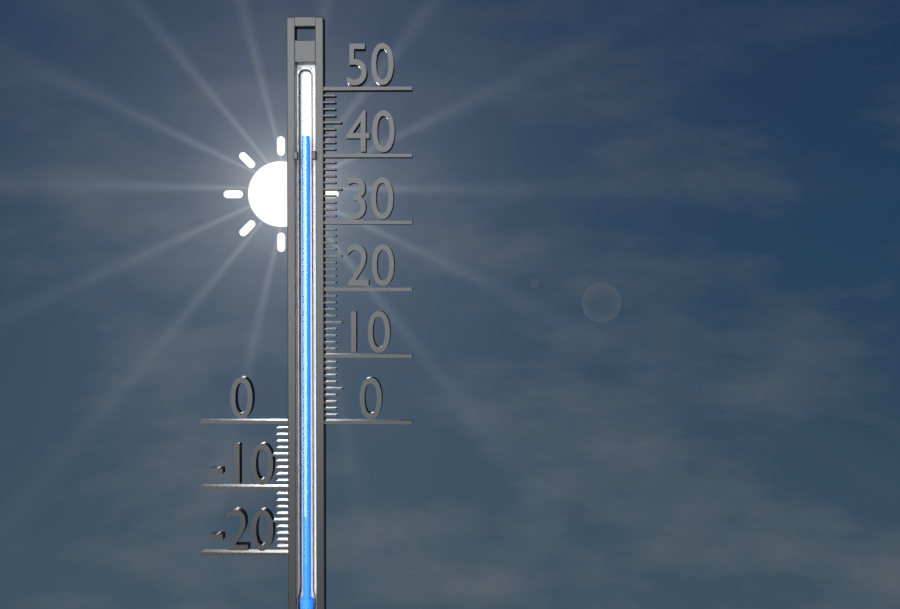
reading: 43 (no unit)
